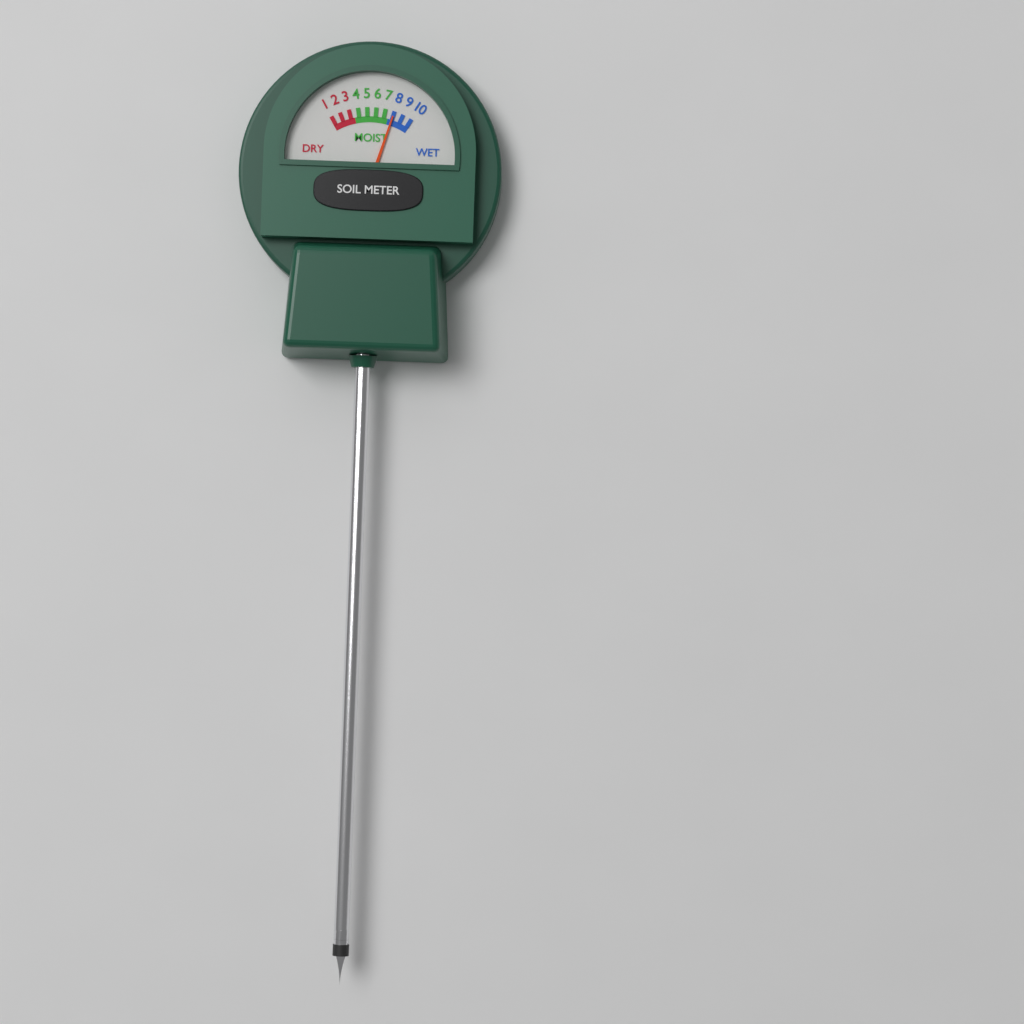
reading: 8 (no unit)
